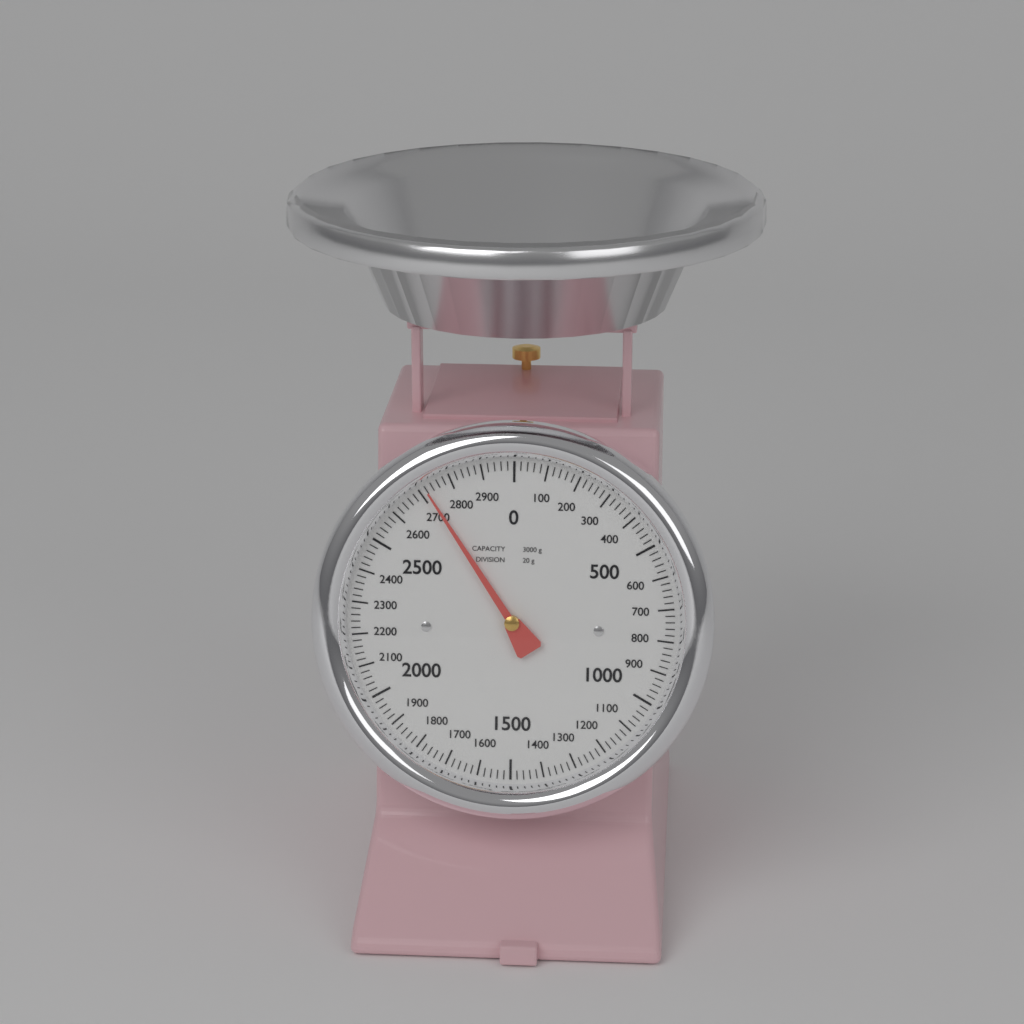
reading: 2720 g
